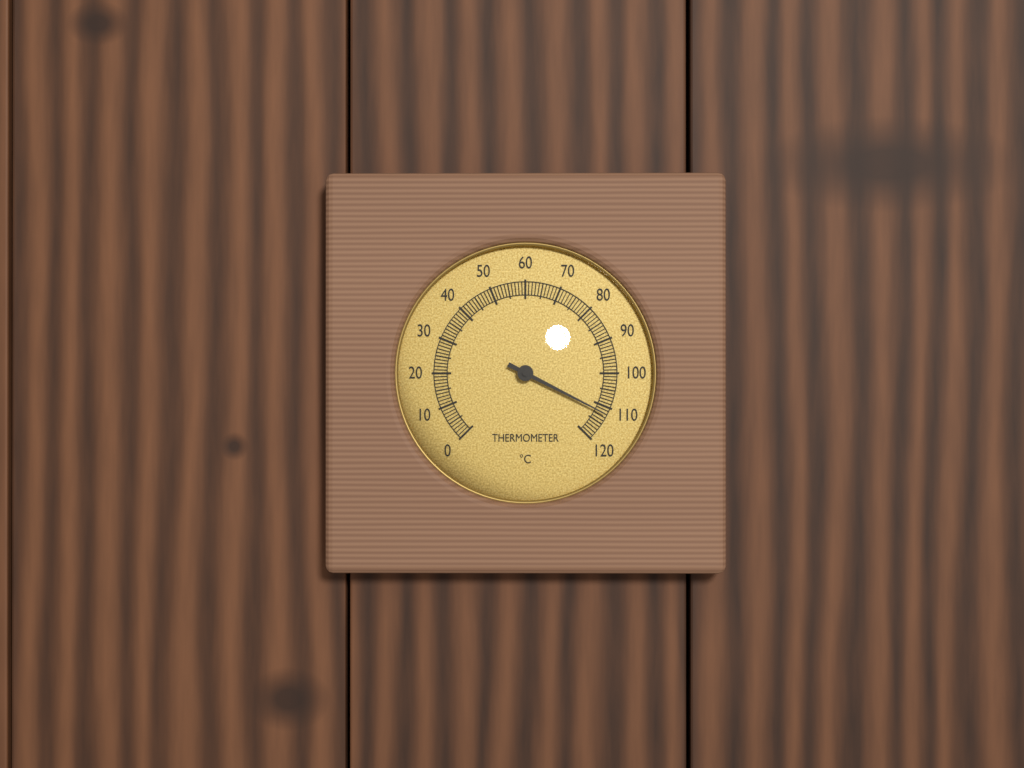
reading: 112 °C
